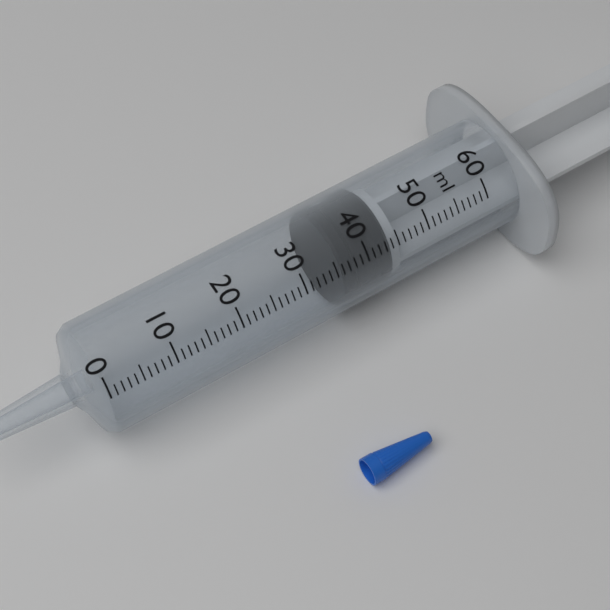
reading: 36 ml
